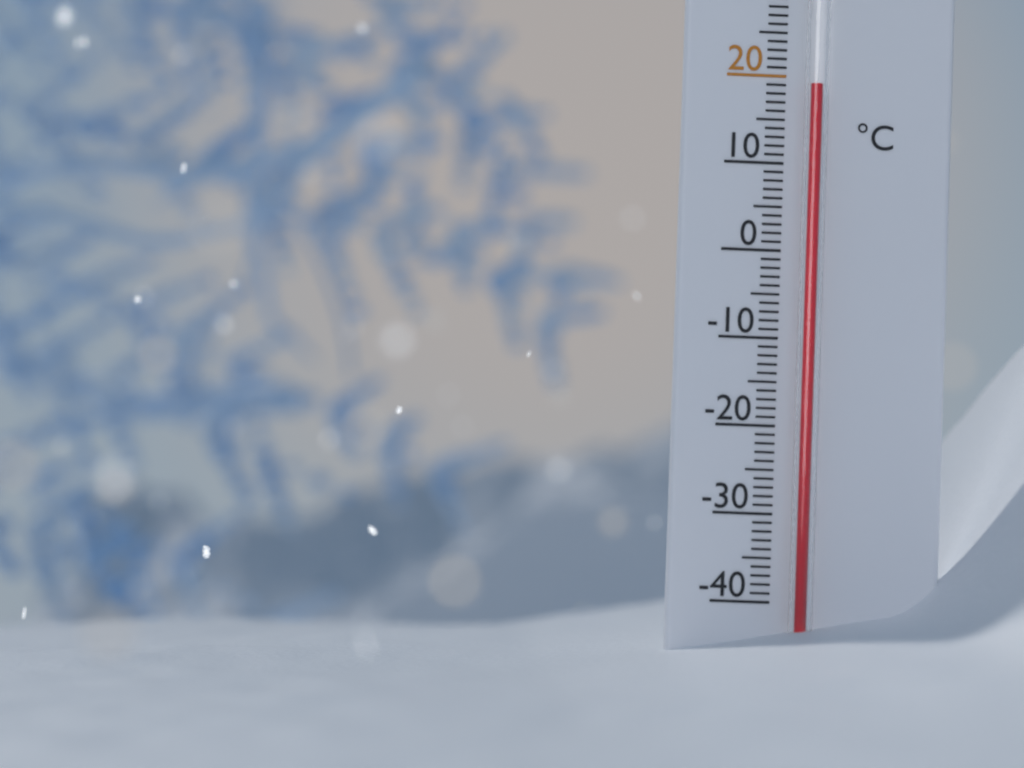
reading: 19 °C
